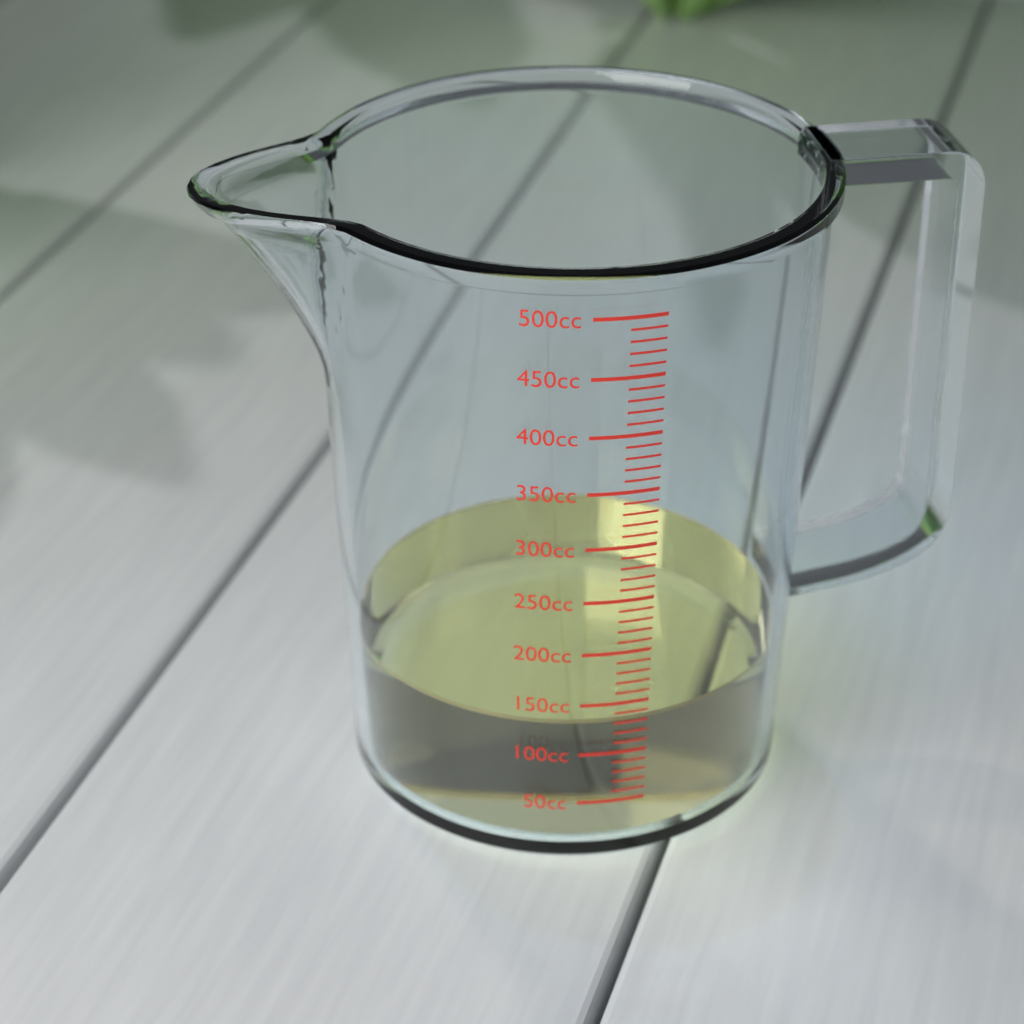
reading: 130 cc
